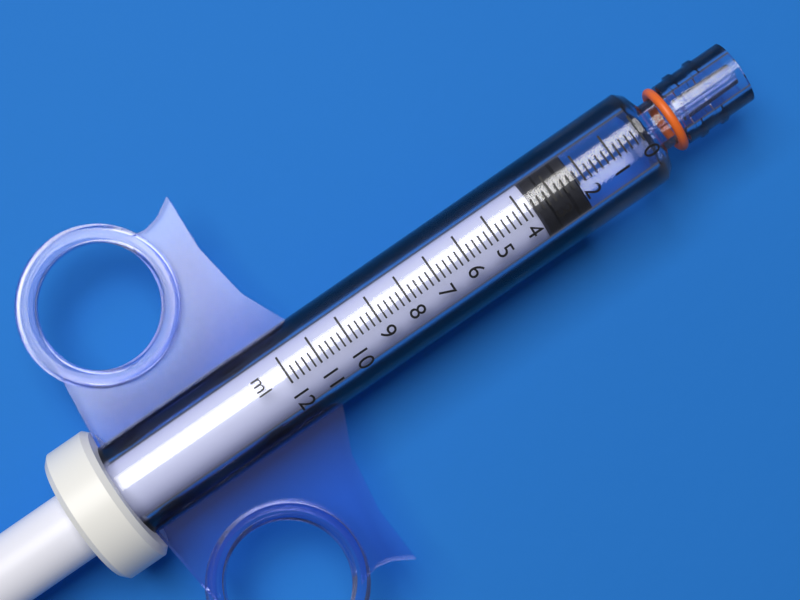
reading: 2.2 ml
